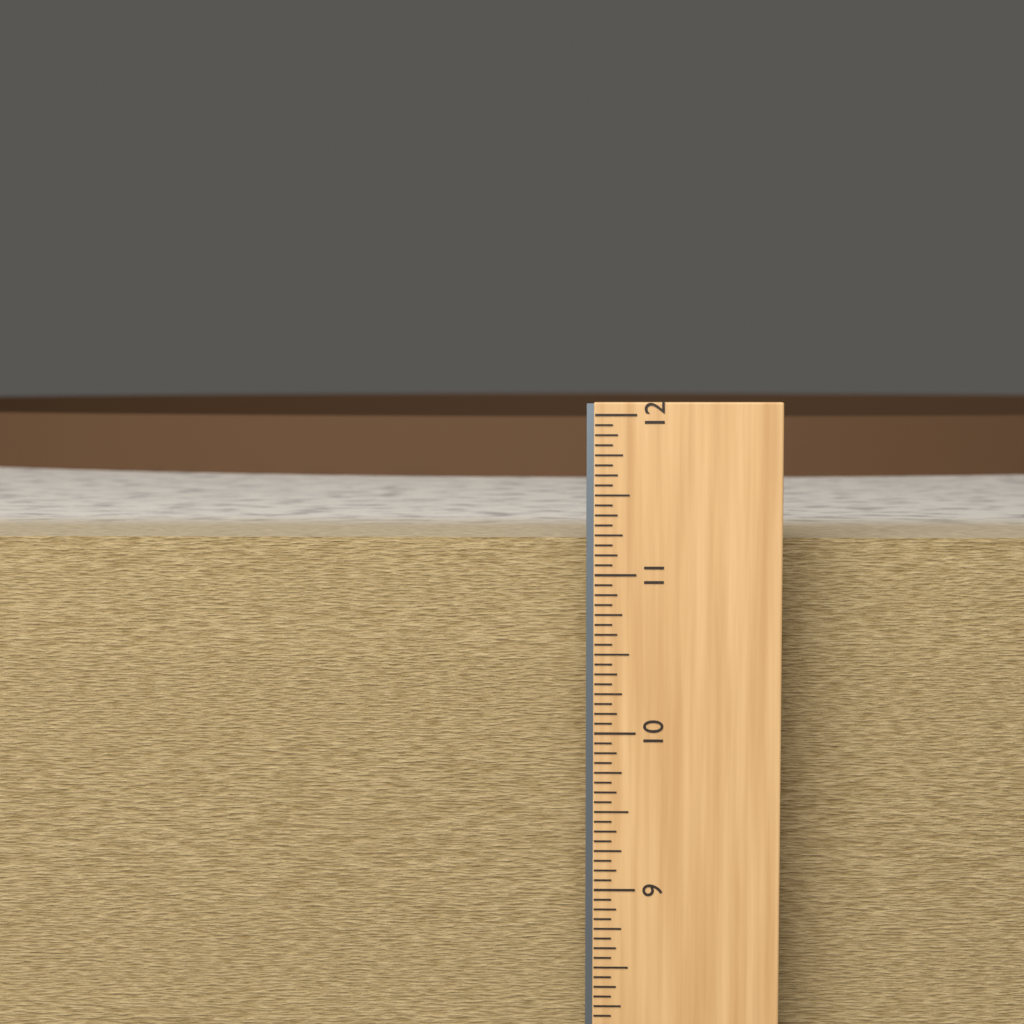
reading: 11.1875 in
